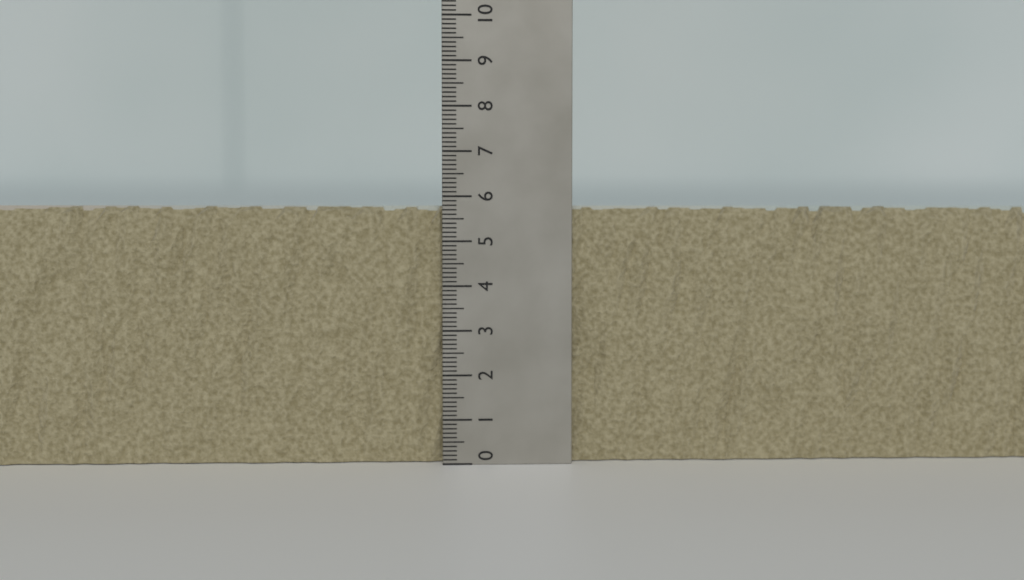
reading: 5.8 (no unit)
